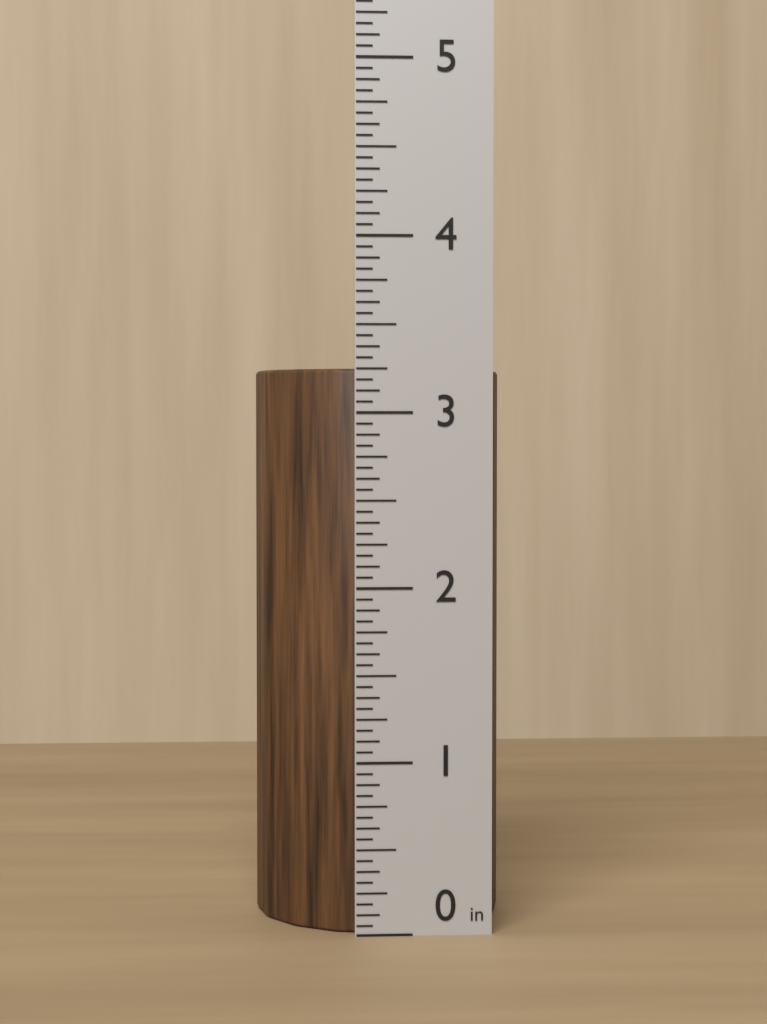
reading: 3.2500 in
